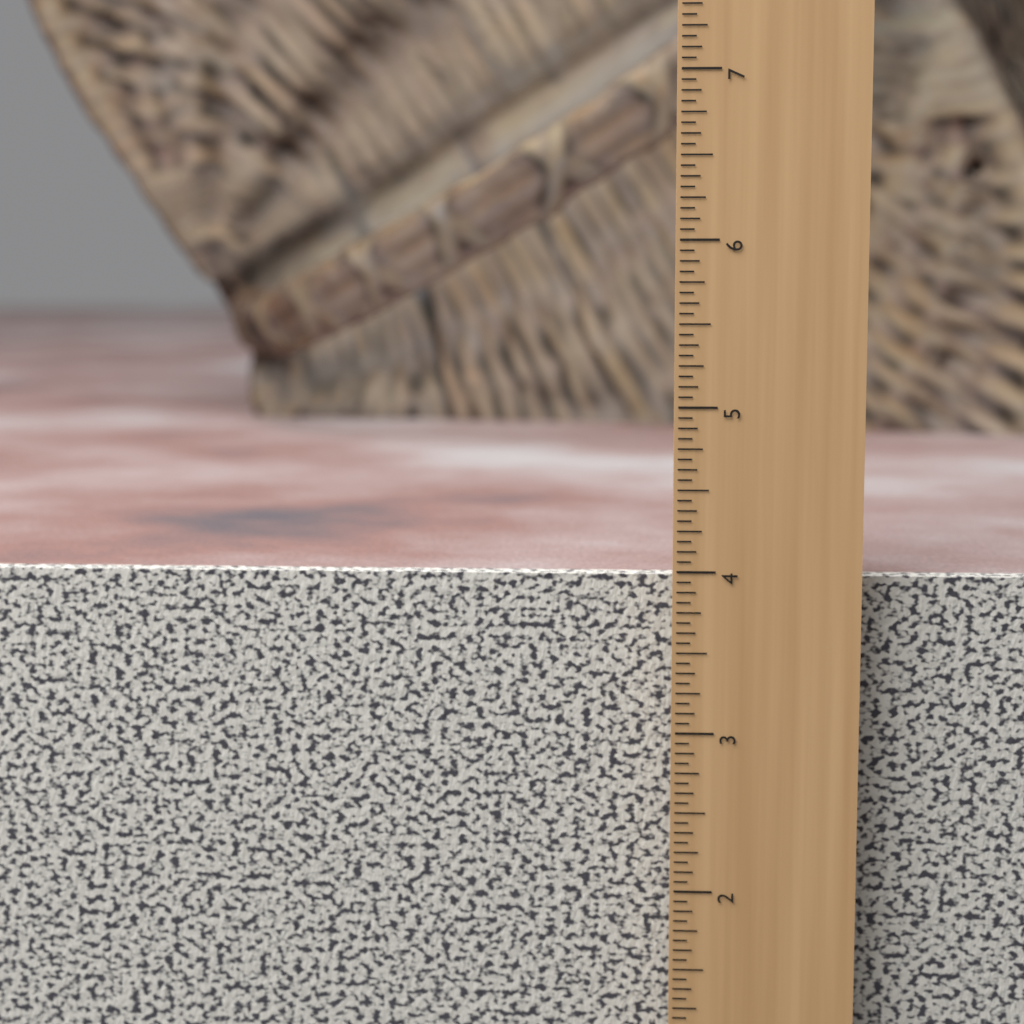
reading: 3.9375 in
